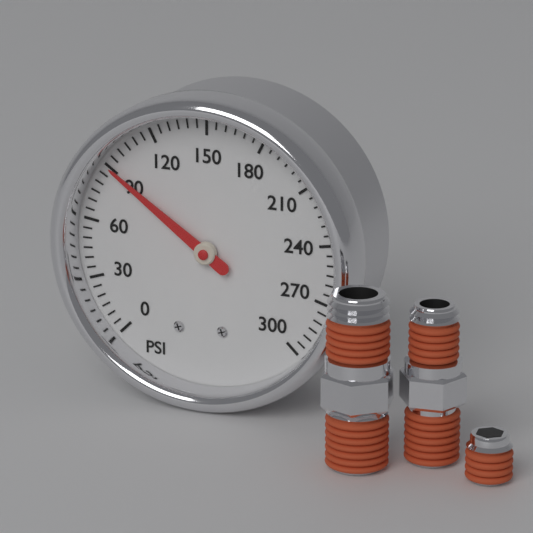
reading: 90 psi
